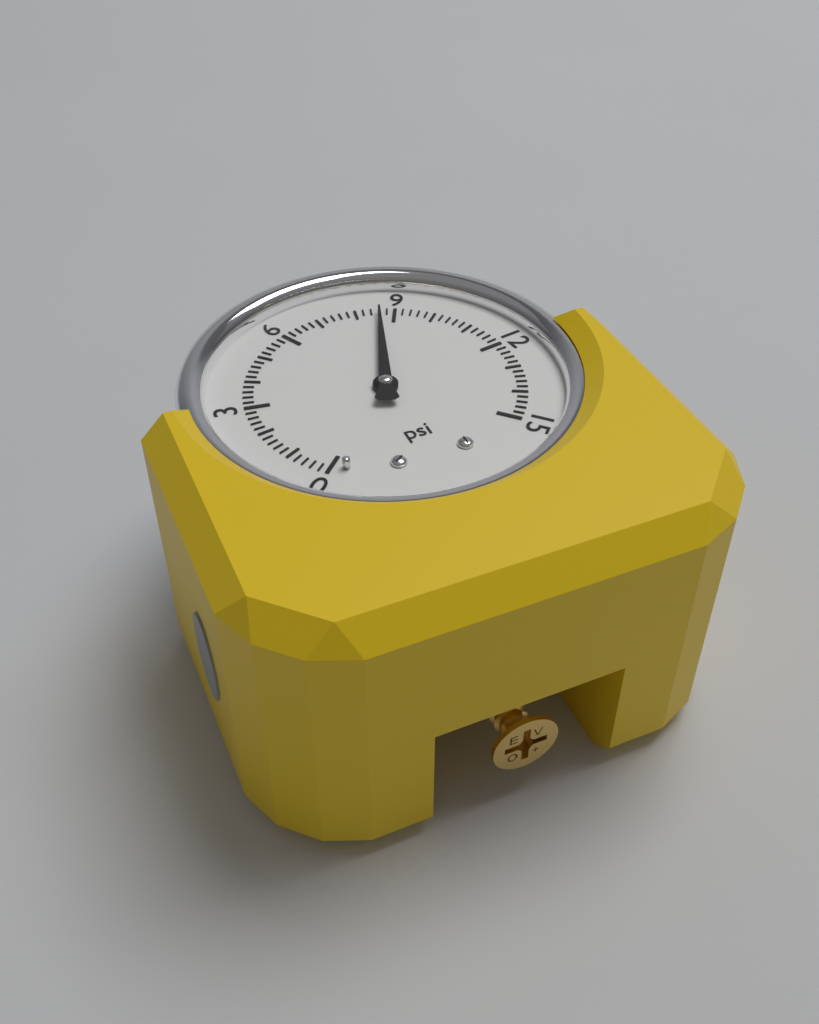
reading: 8.6 psi
